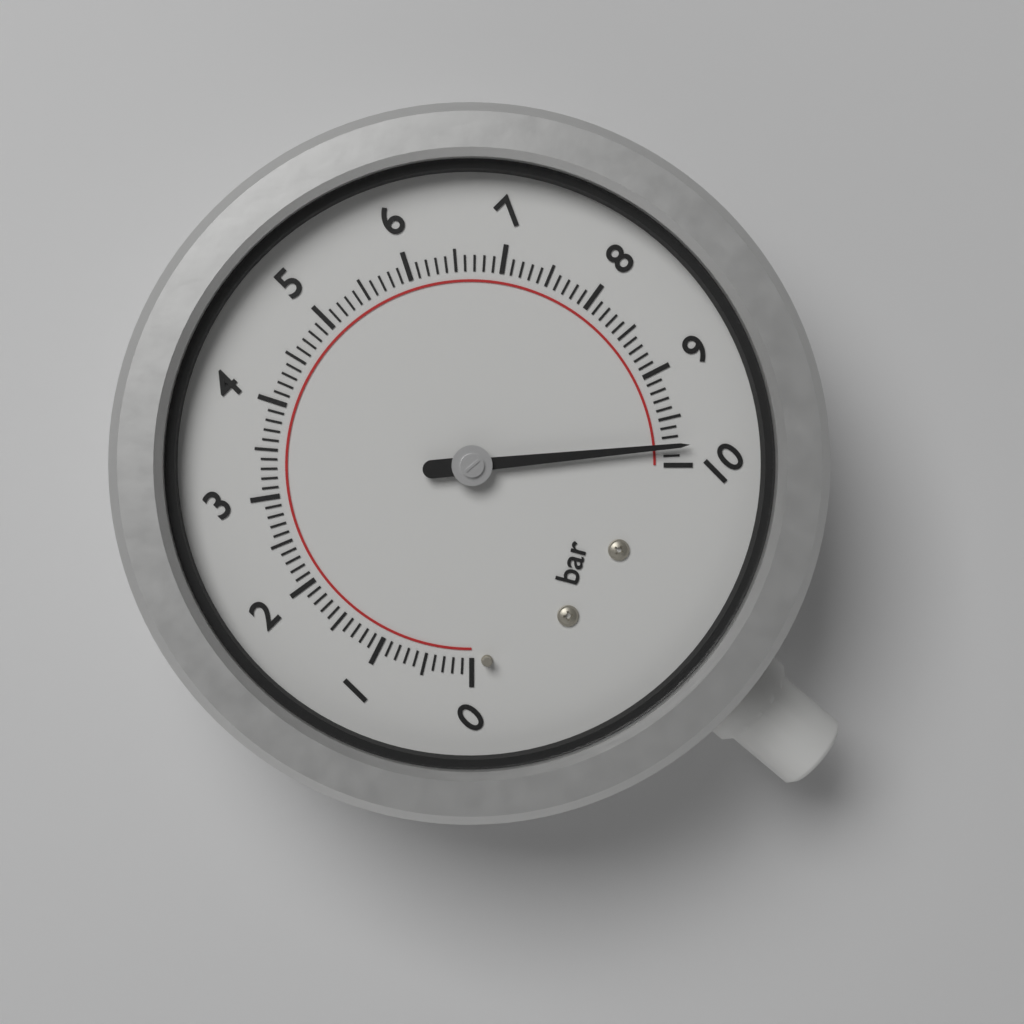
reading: 9.8 bar
